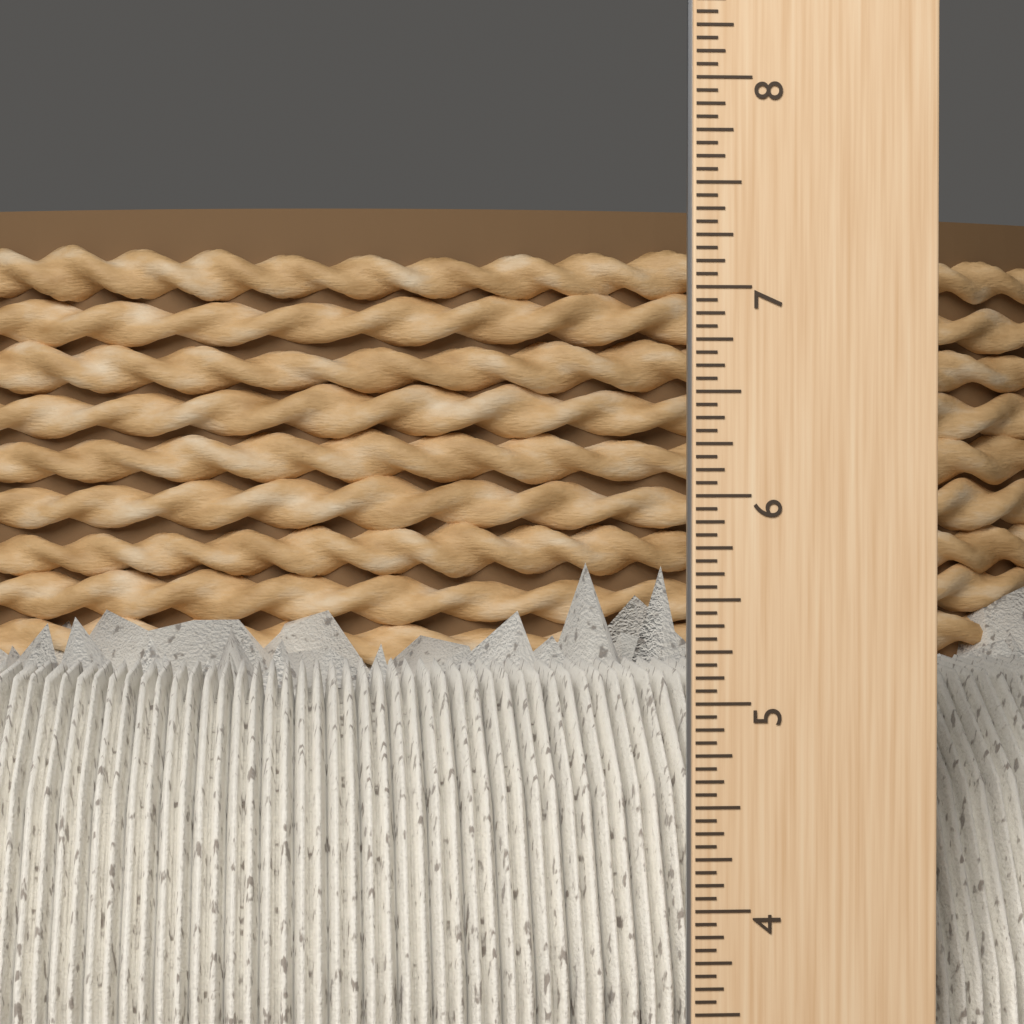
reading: 5.3750 inch
